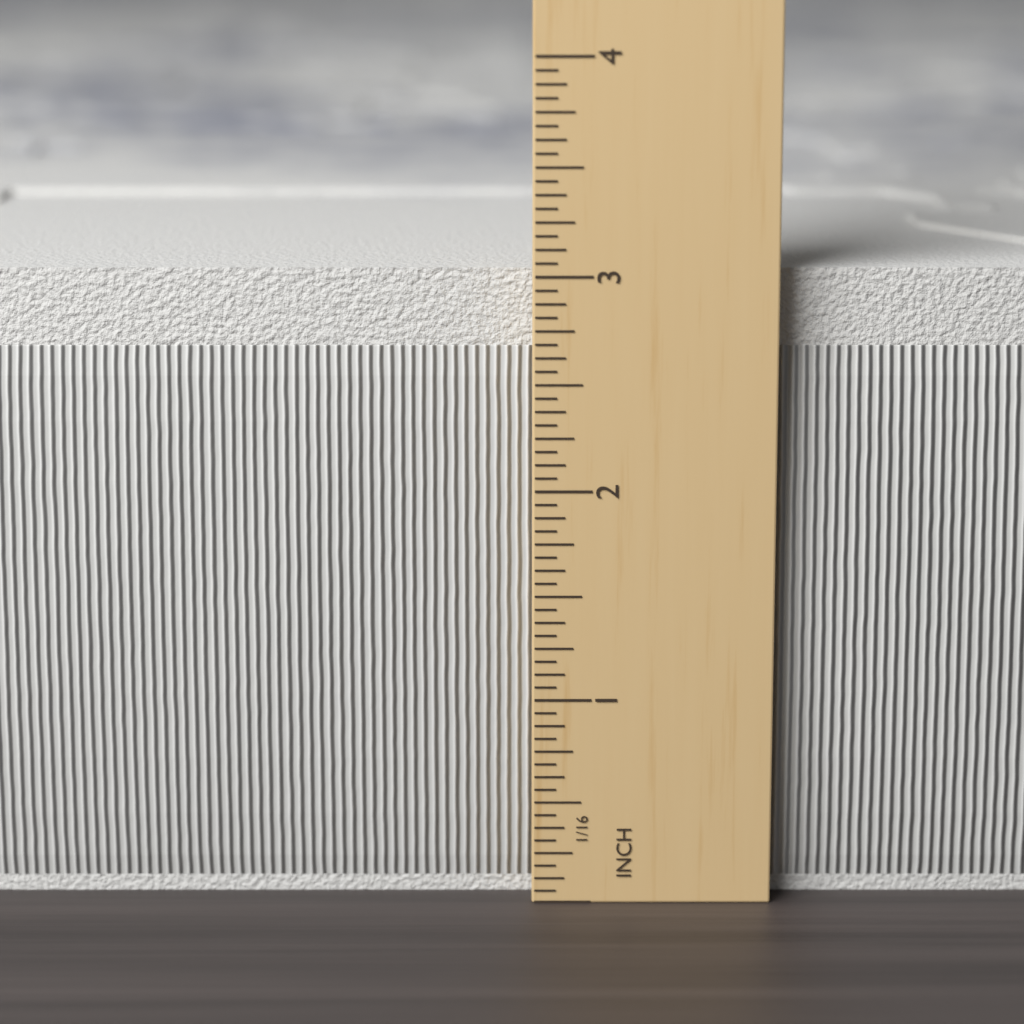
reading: 3.0625 in
